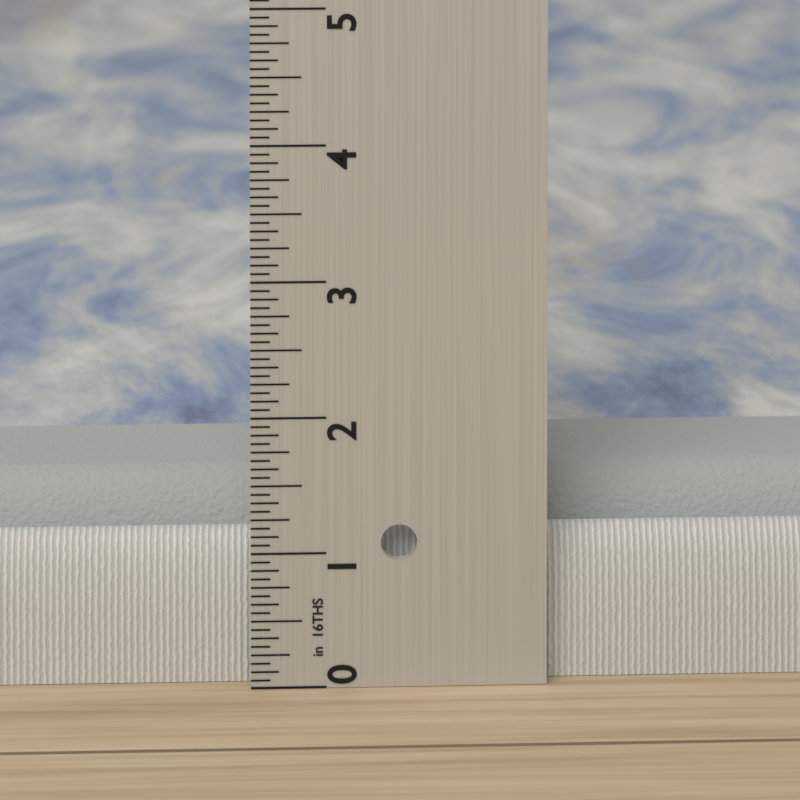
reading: 1.3750 in
